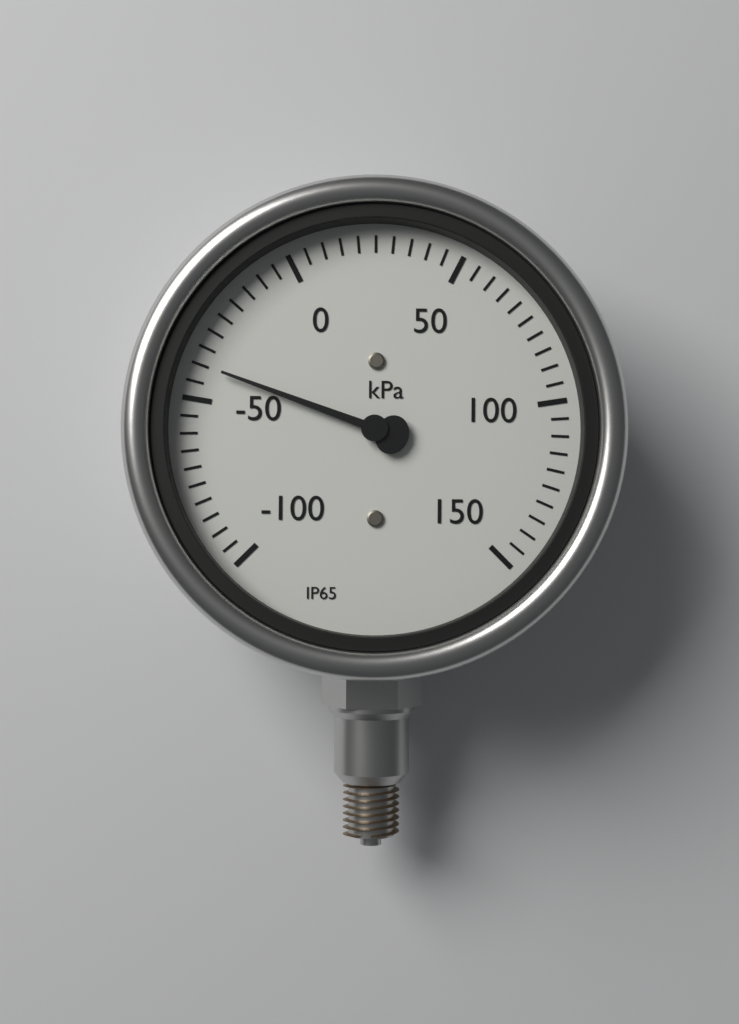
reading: -40 kPa
